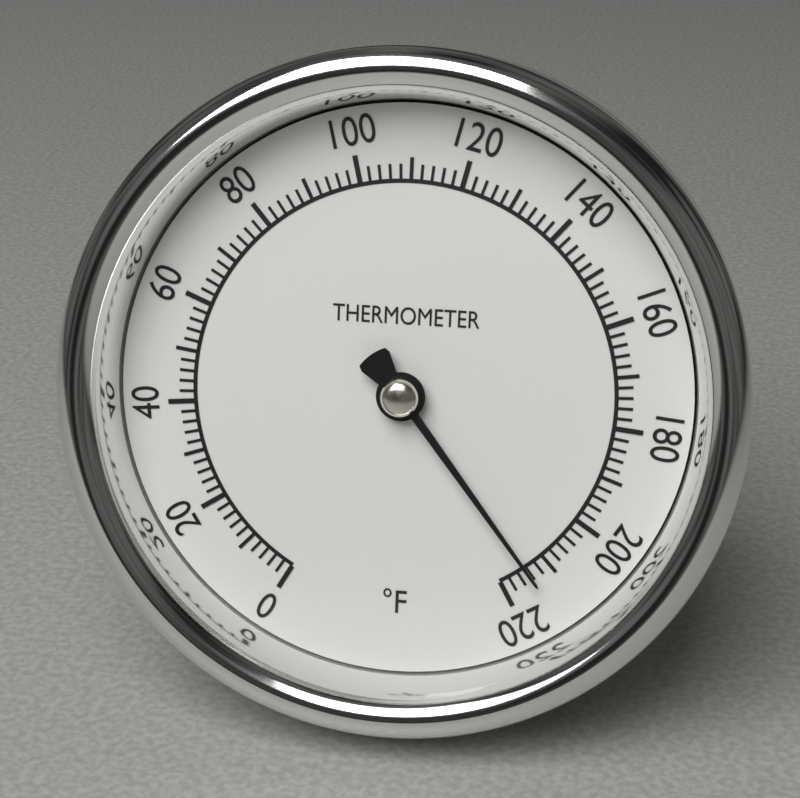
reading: 214 °F
